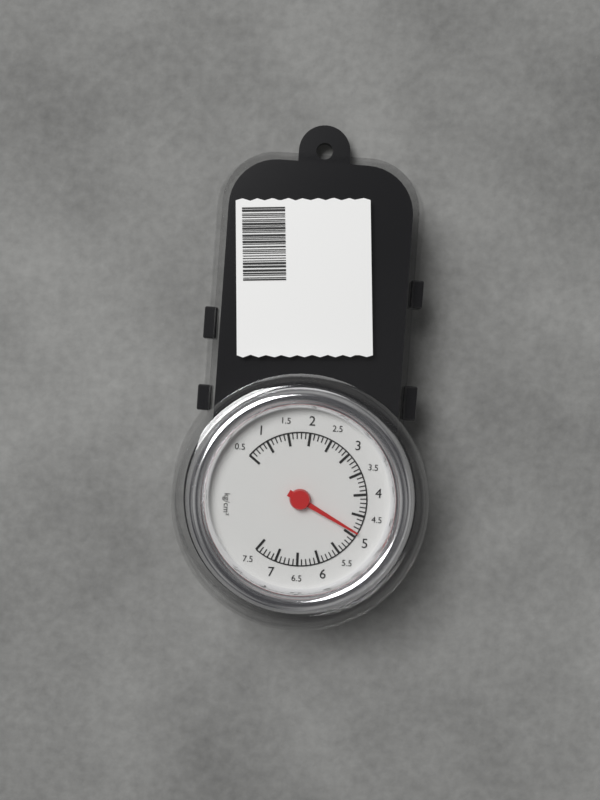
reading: 4.9 kg/cm²
